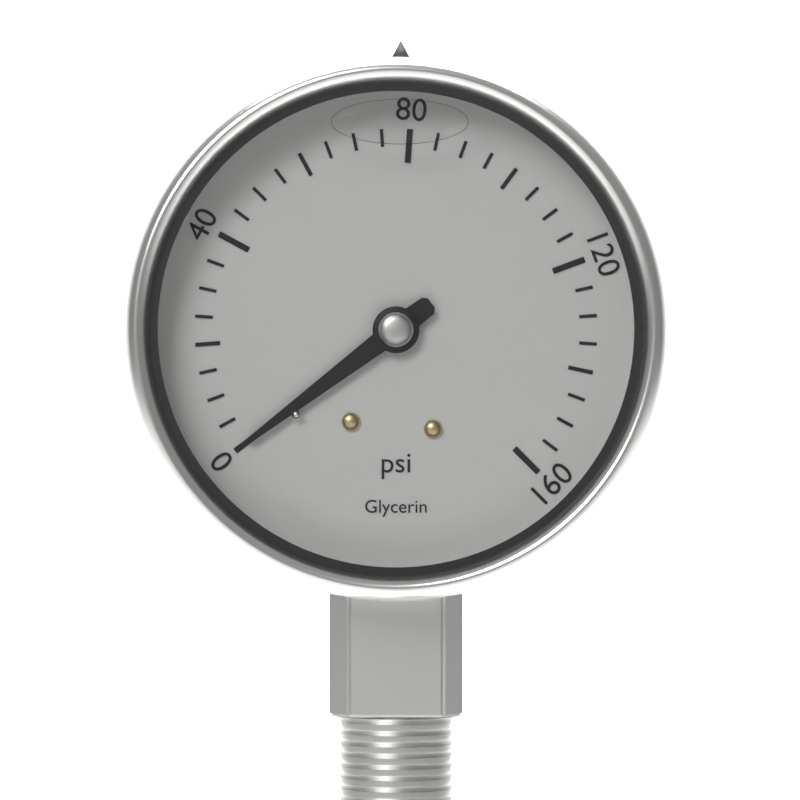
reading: 0 psi
